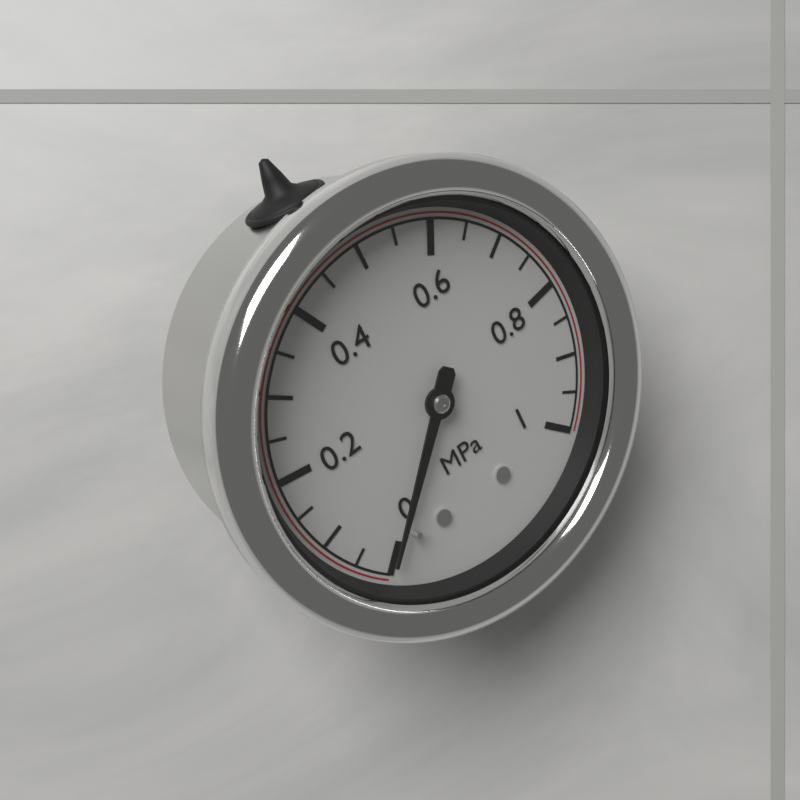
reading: 0.00 MPa
